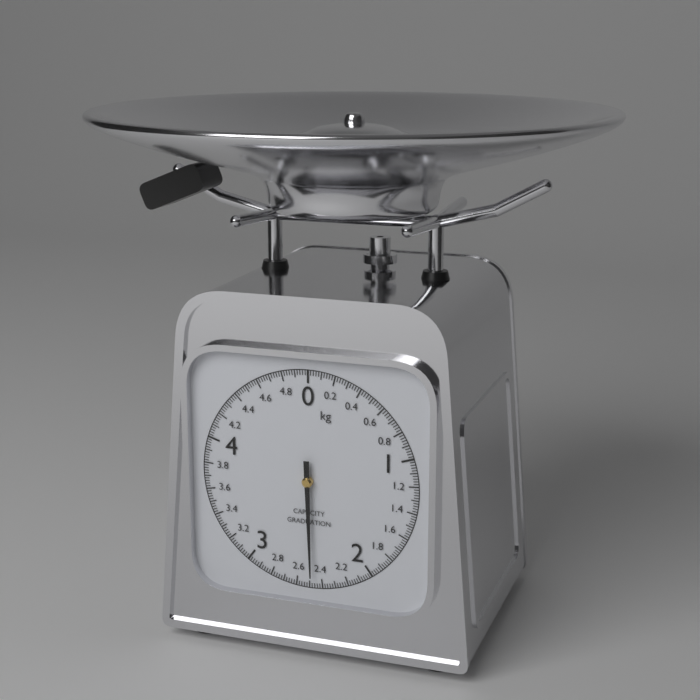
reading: 2.48 kg
